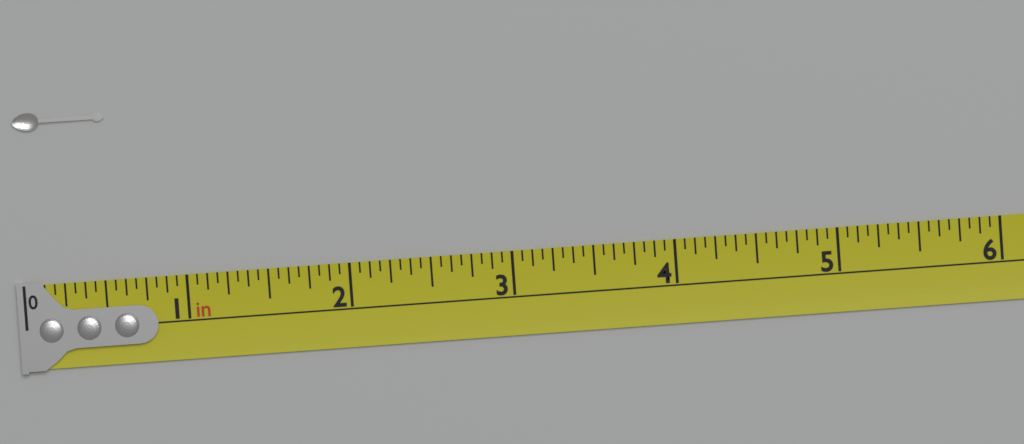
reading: 0.5625 in
